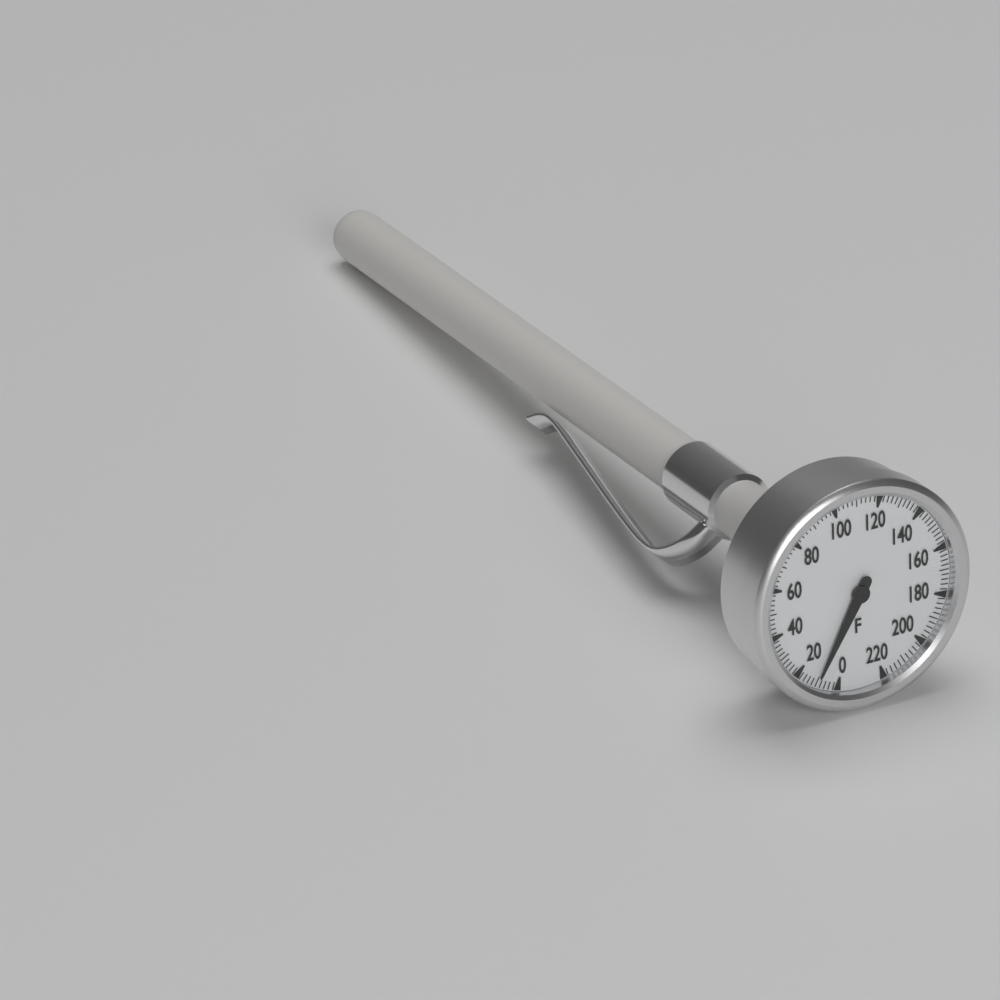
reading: 10 °F
